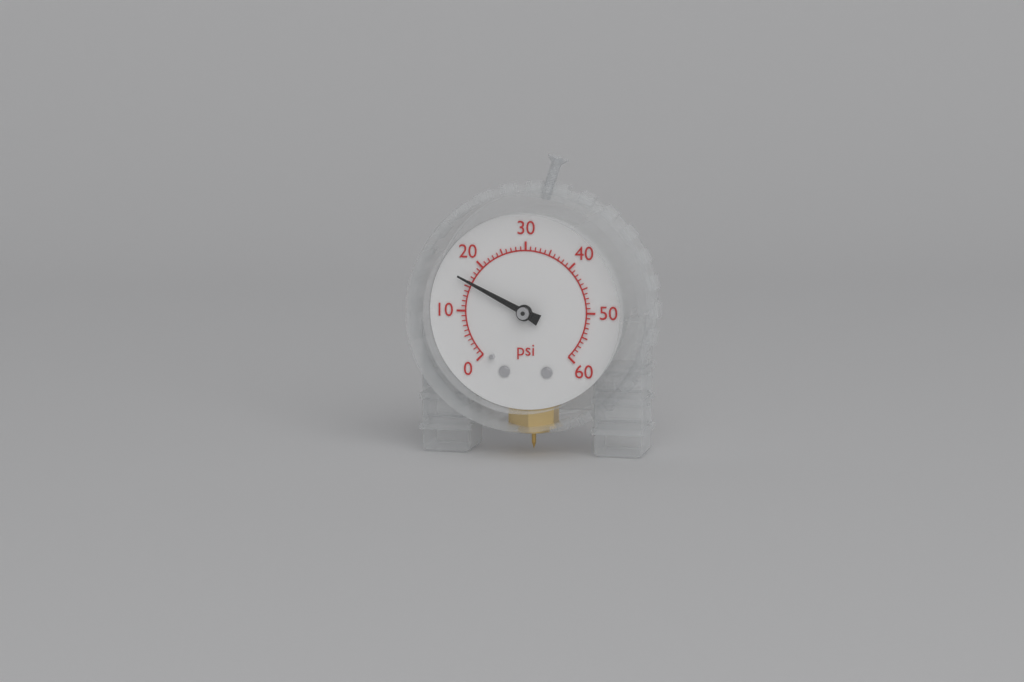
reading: 16 psi
